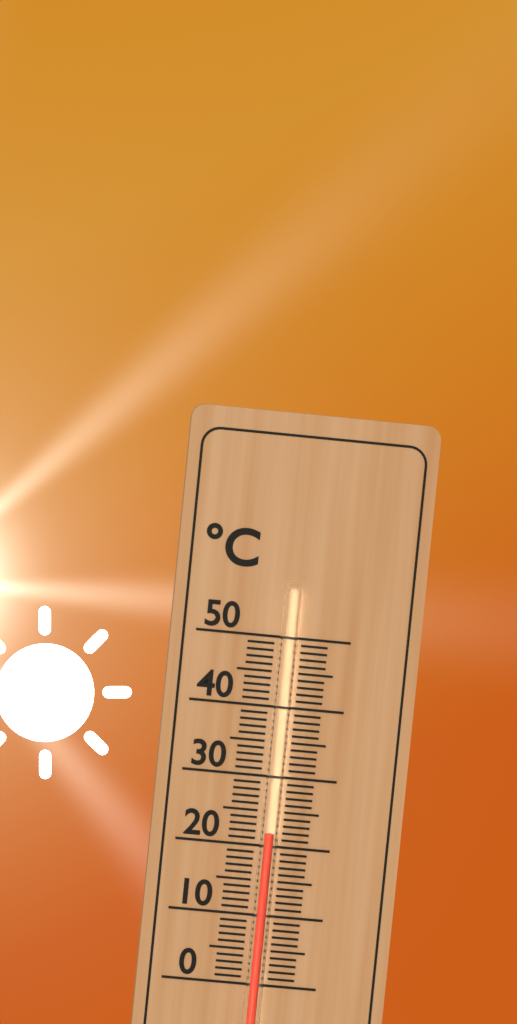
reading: 22 °C
